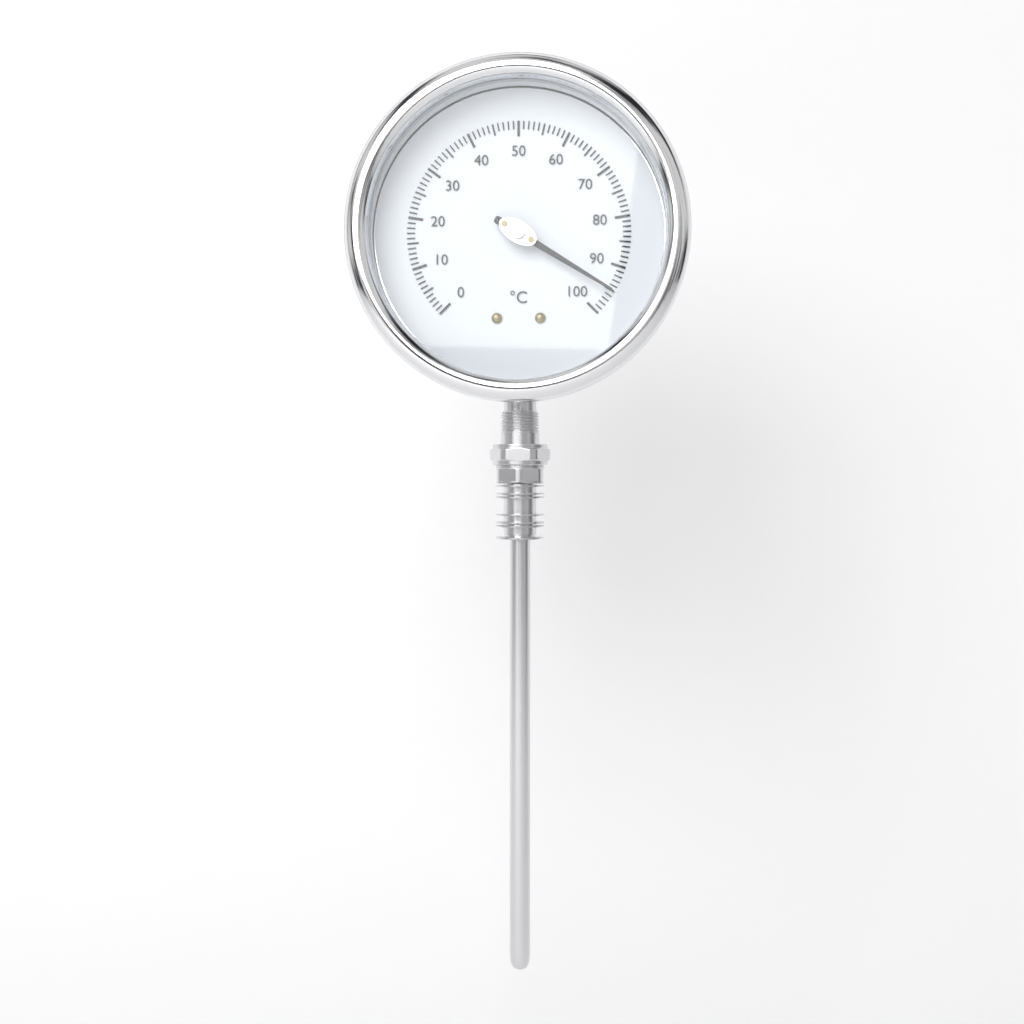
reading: 95 °C
